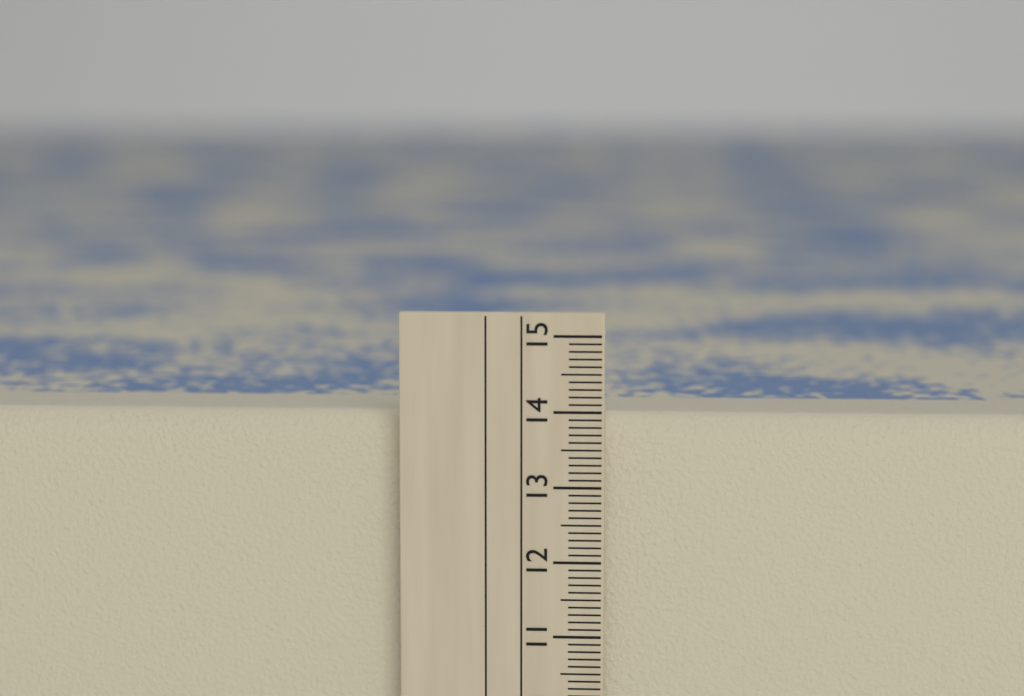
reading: 13.9 cm
